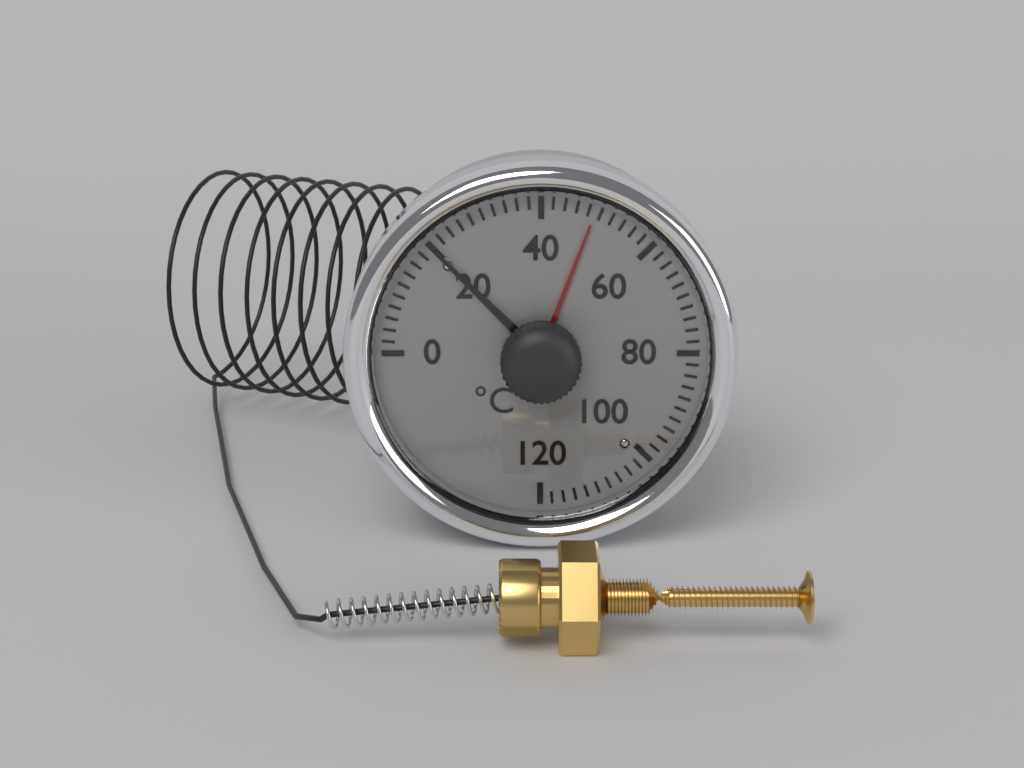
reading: 20 °C
